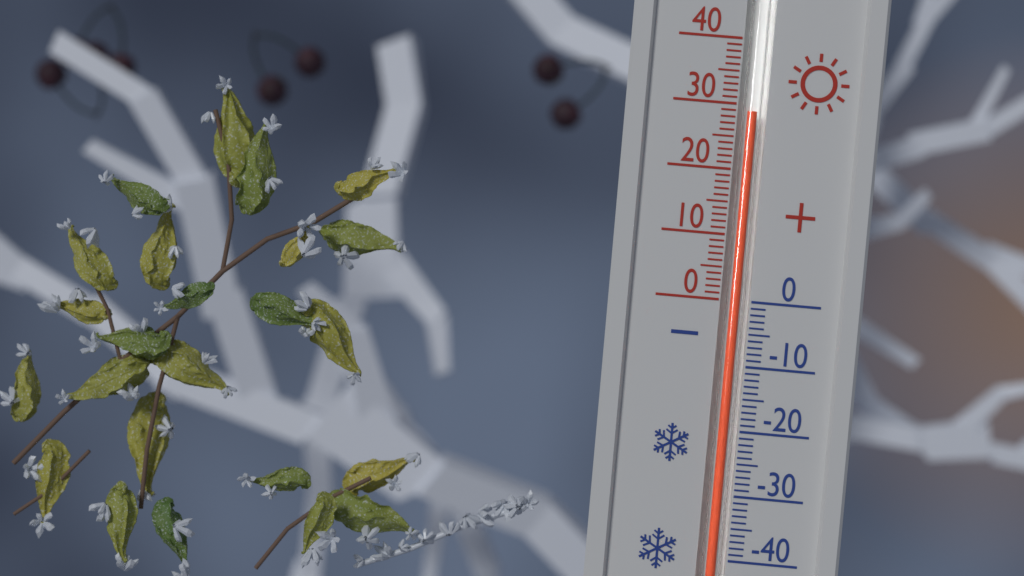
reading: 29 (no unit)
